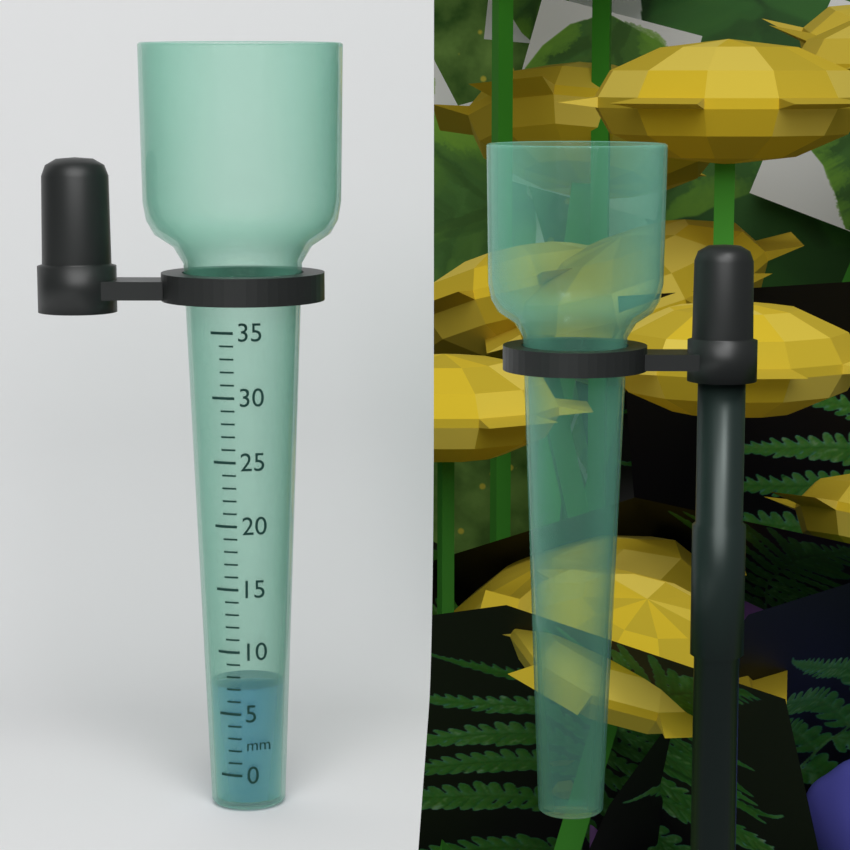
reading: 7 mm
